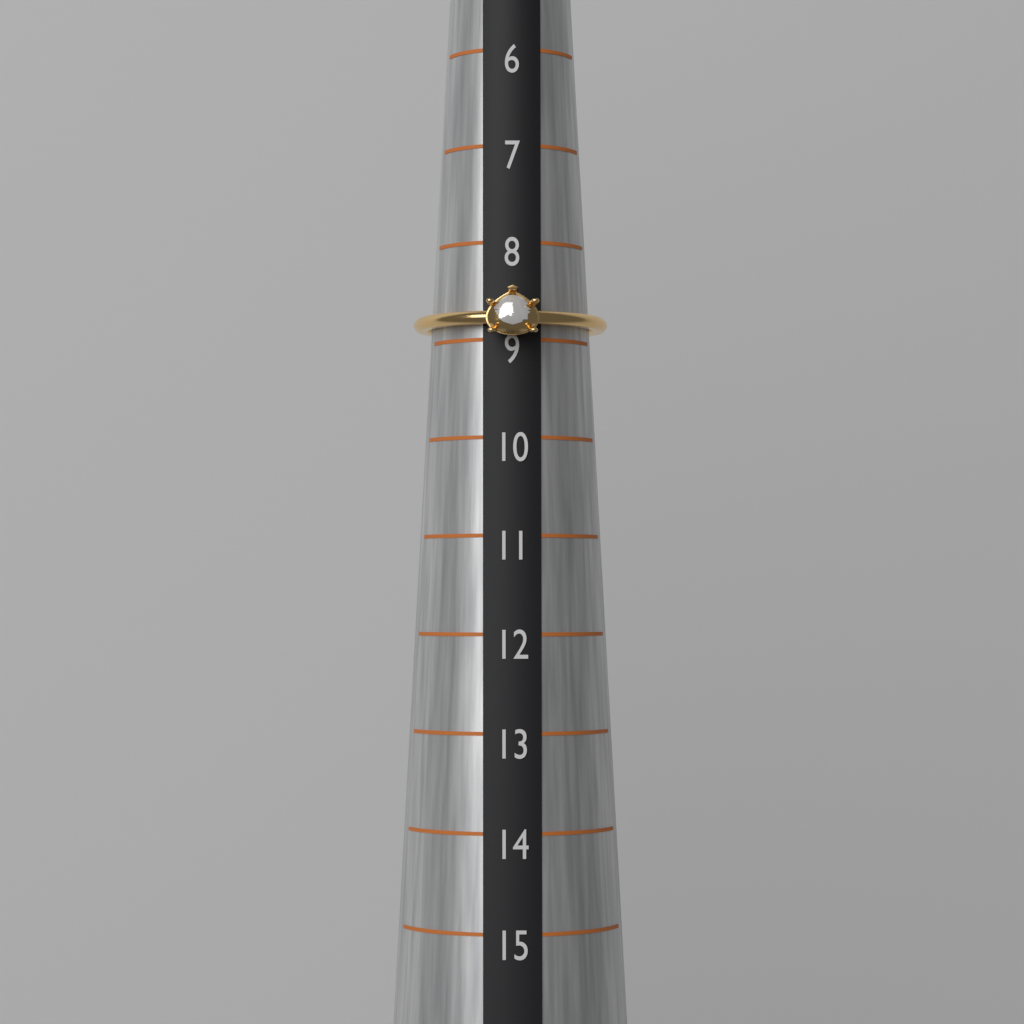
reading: 9 (no unit)
